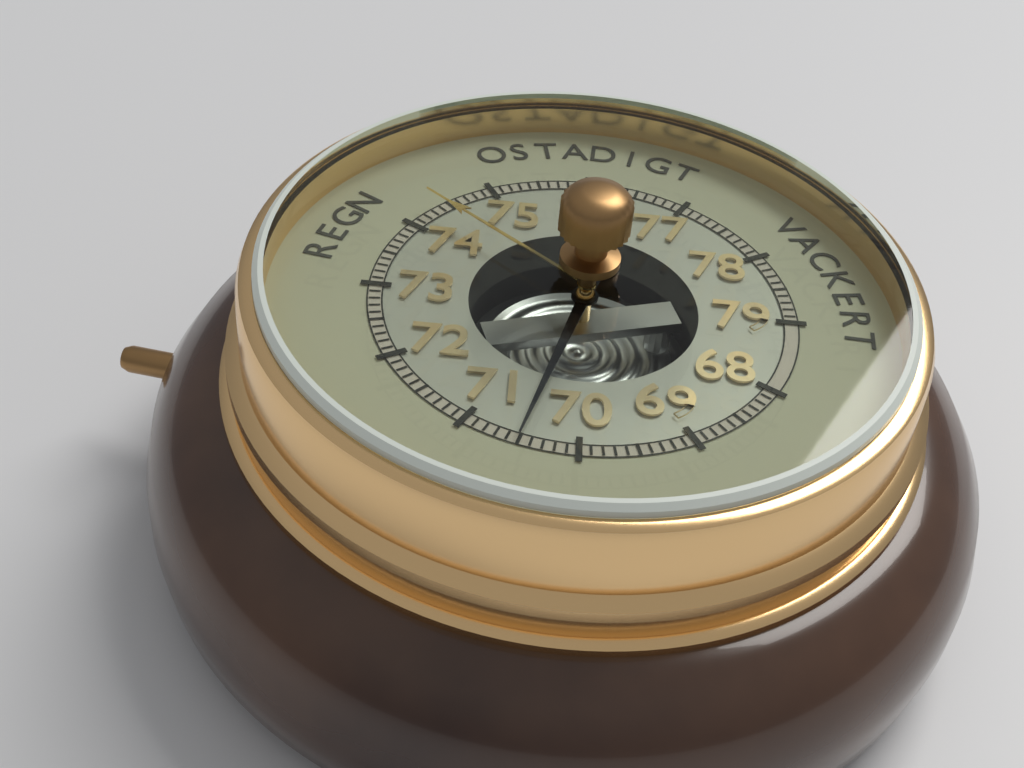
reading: 70.5 (no unit)
